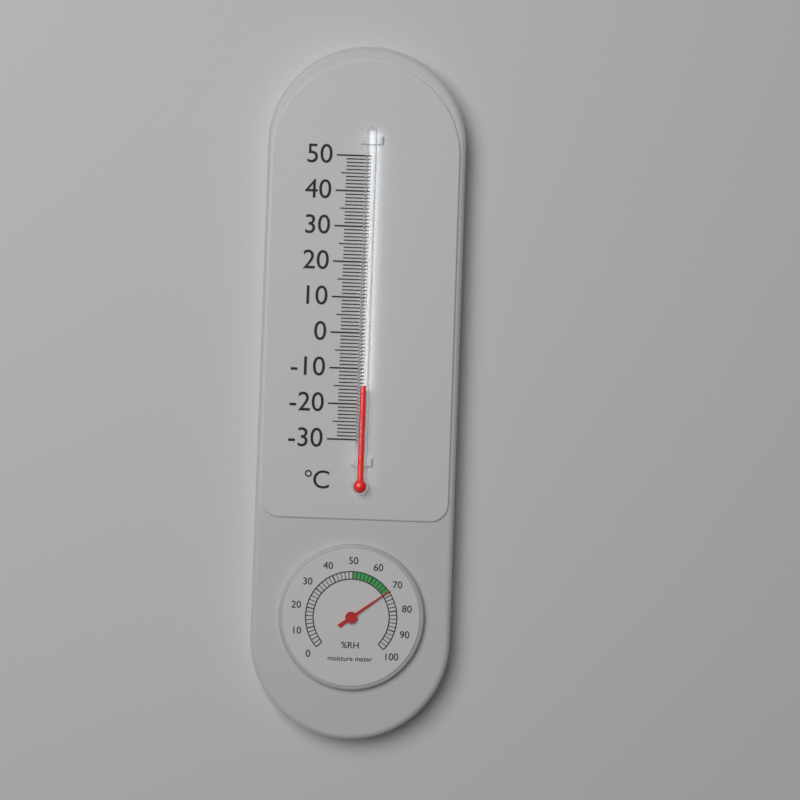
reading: -15 °C
